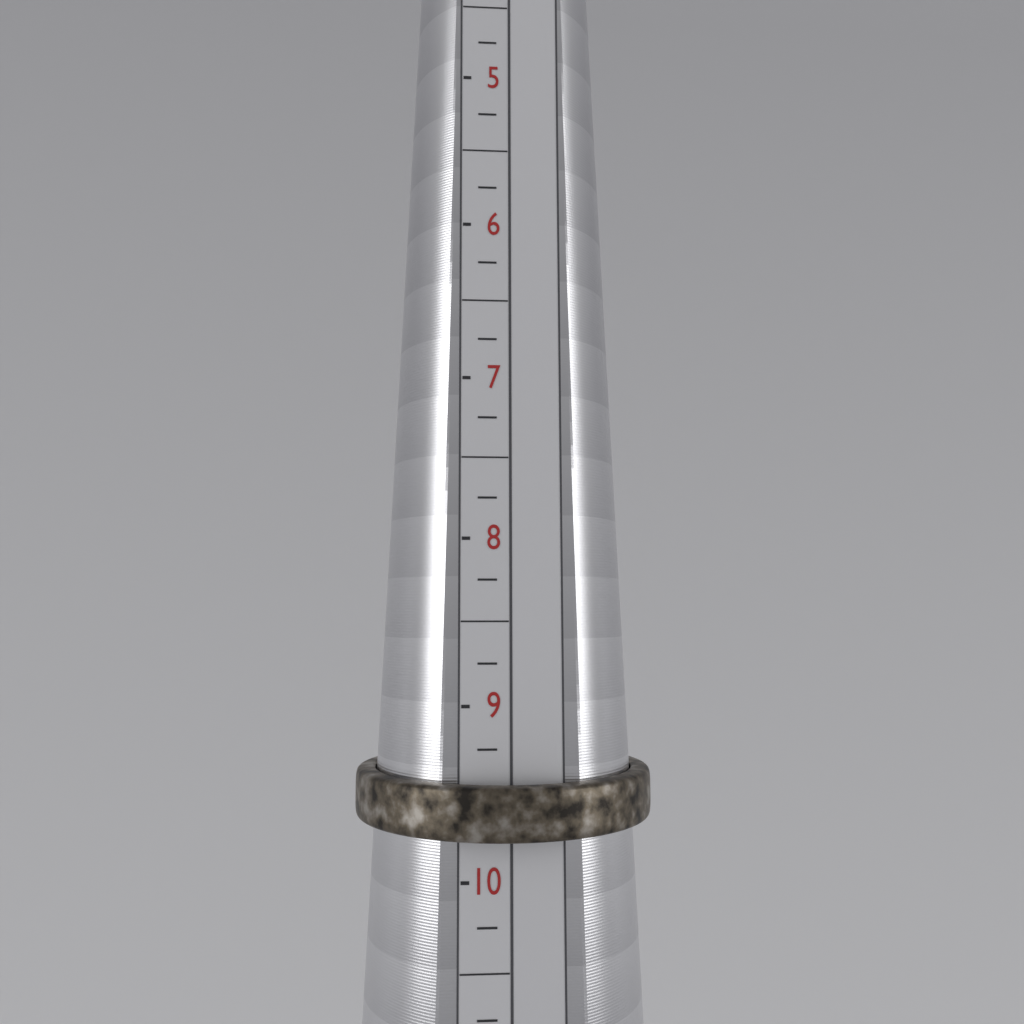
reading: 9.75 (no unit)
